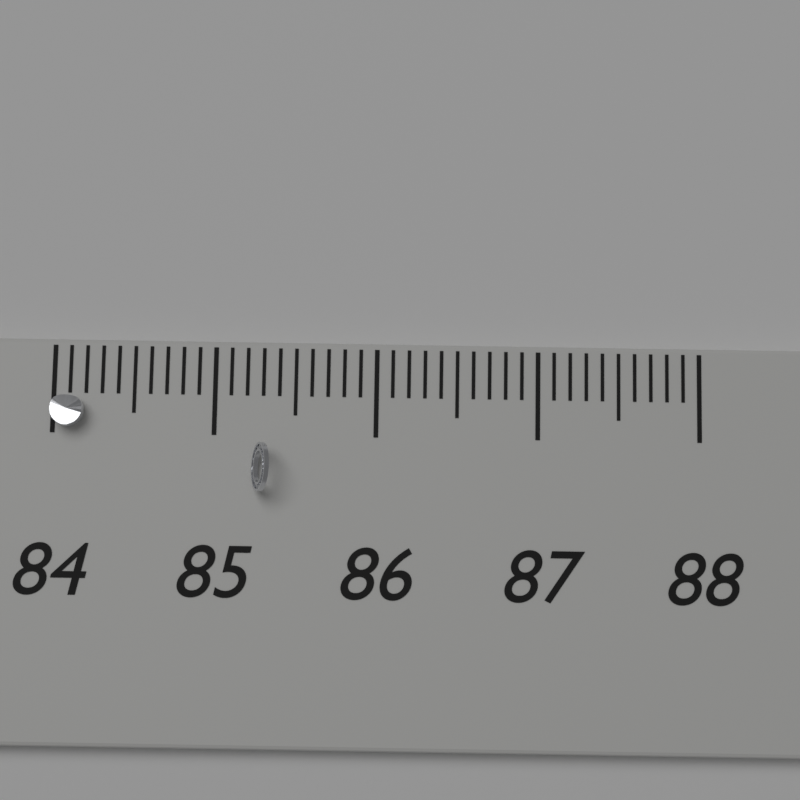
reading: 84.2 (no unit)
